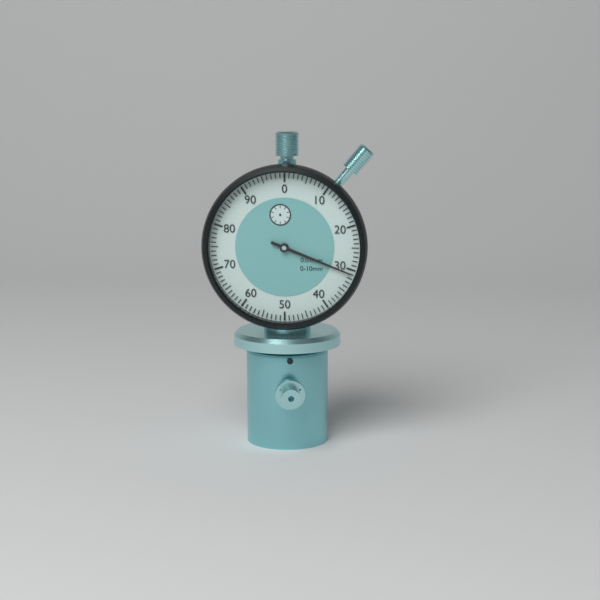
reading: 0.31 mm
